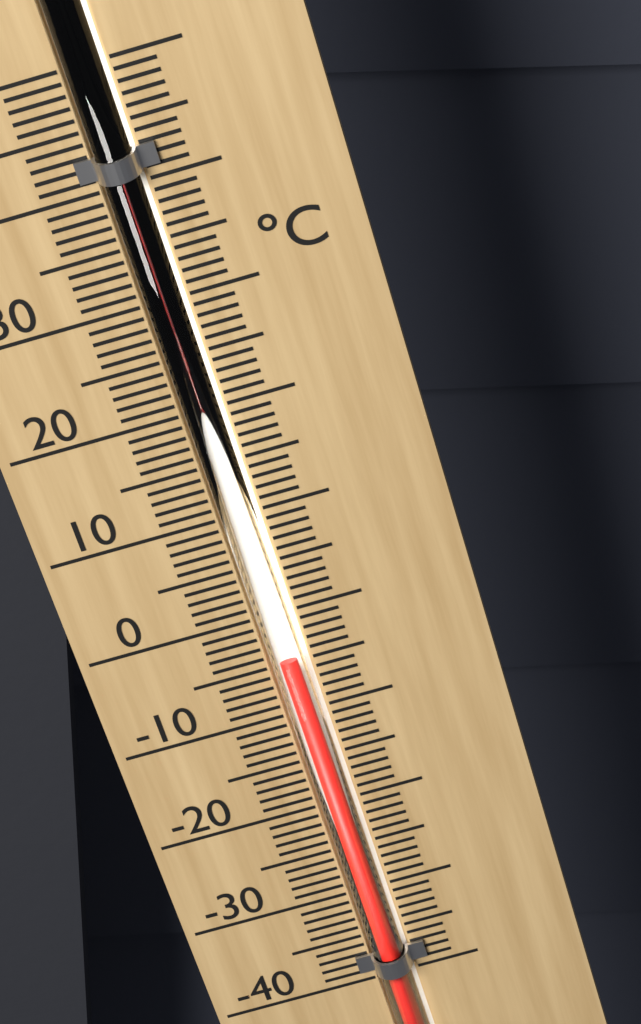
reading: -4 °C
